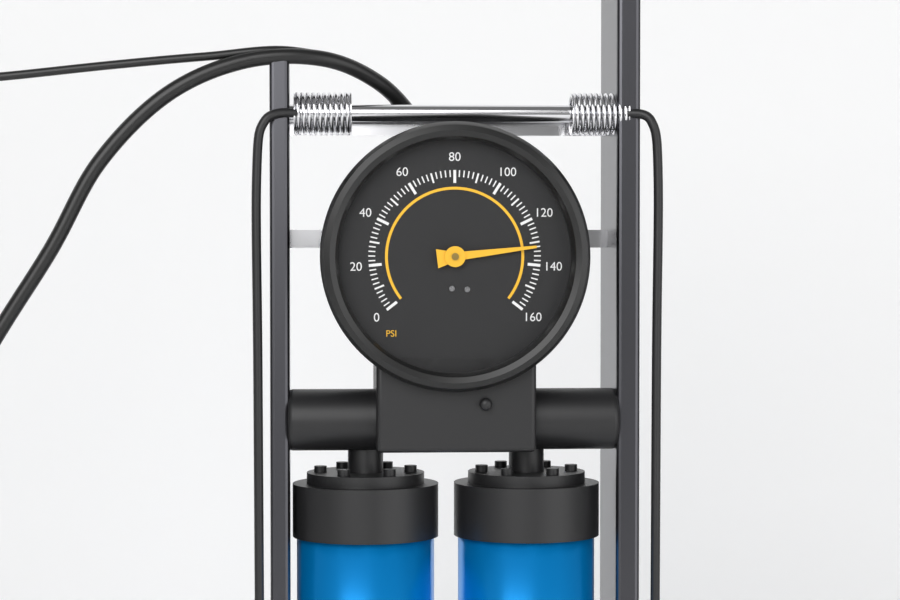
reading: 132 psi
